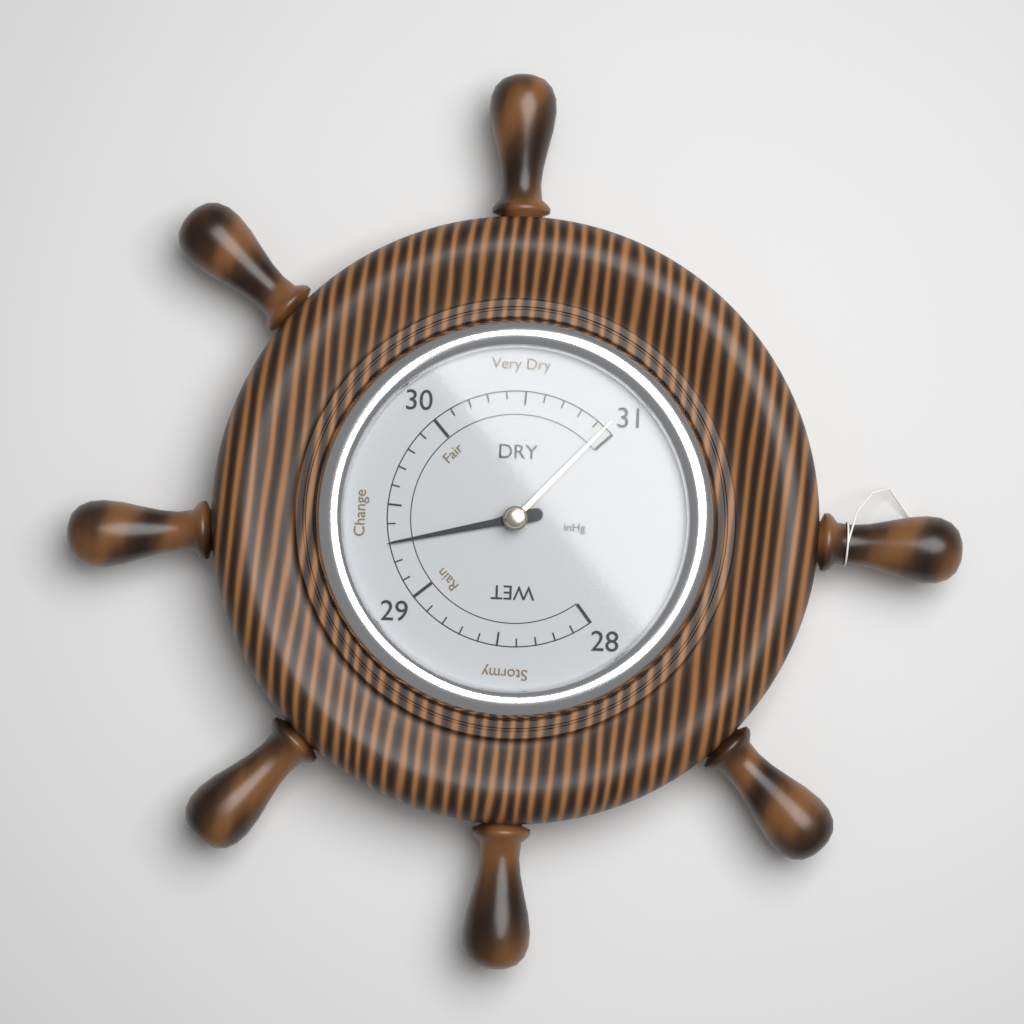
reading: 29.3 inHg
